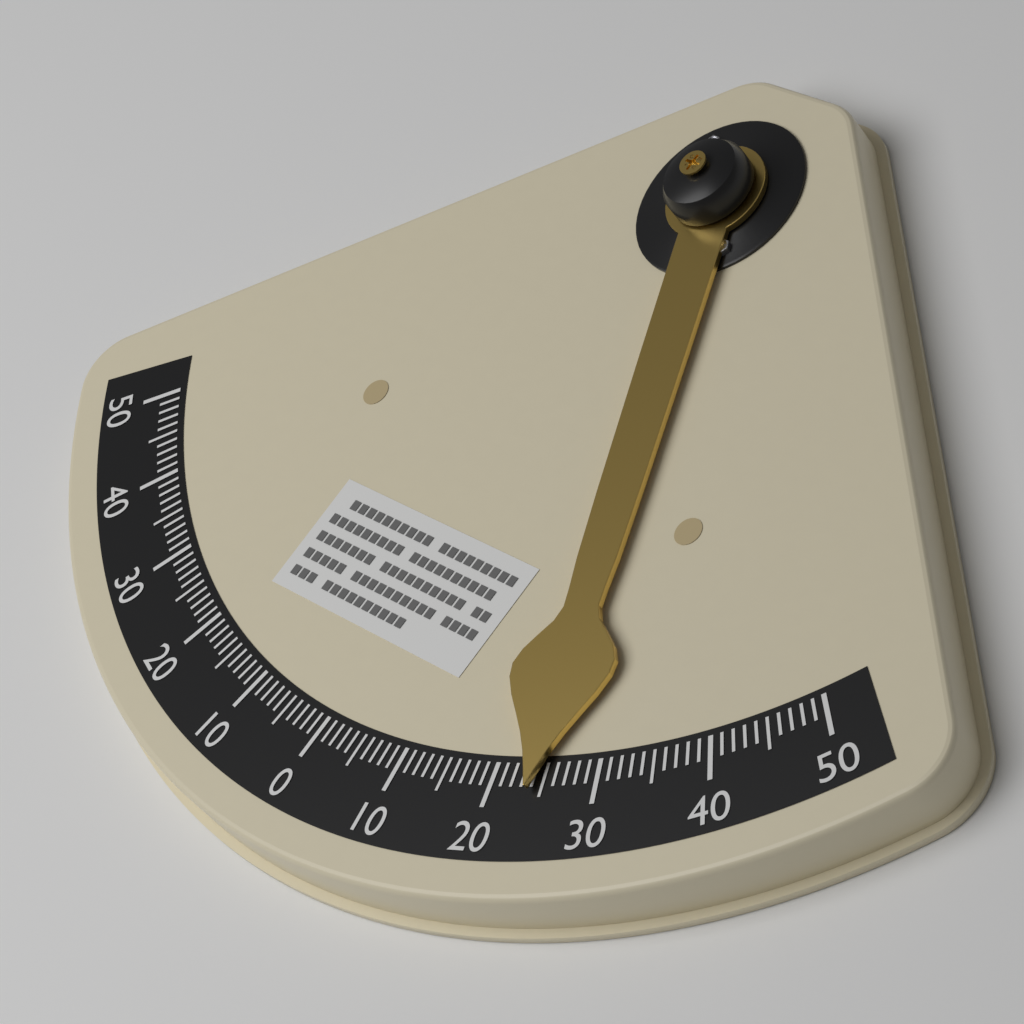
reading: 24 °
